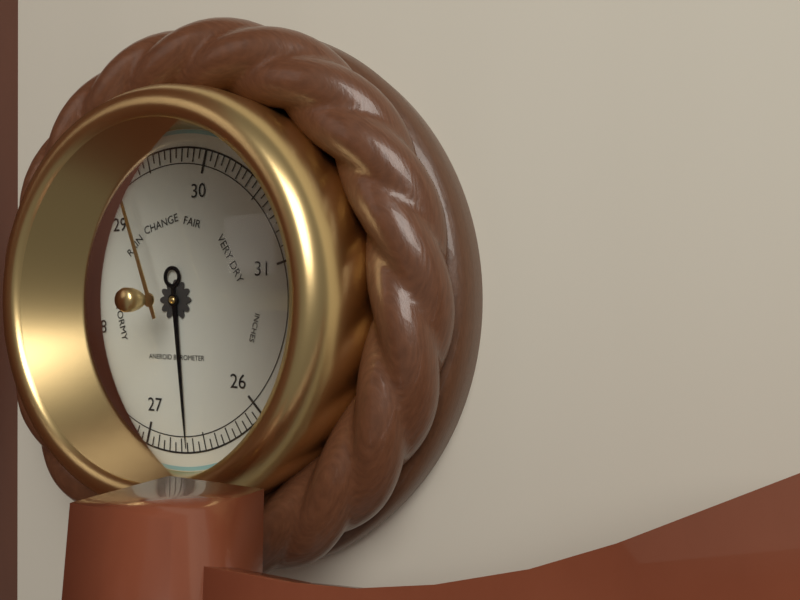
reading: 26.65 inHg
